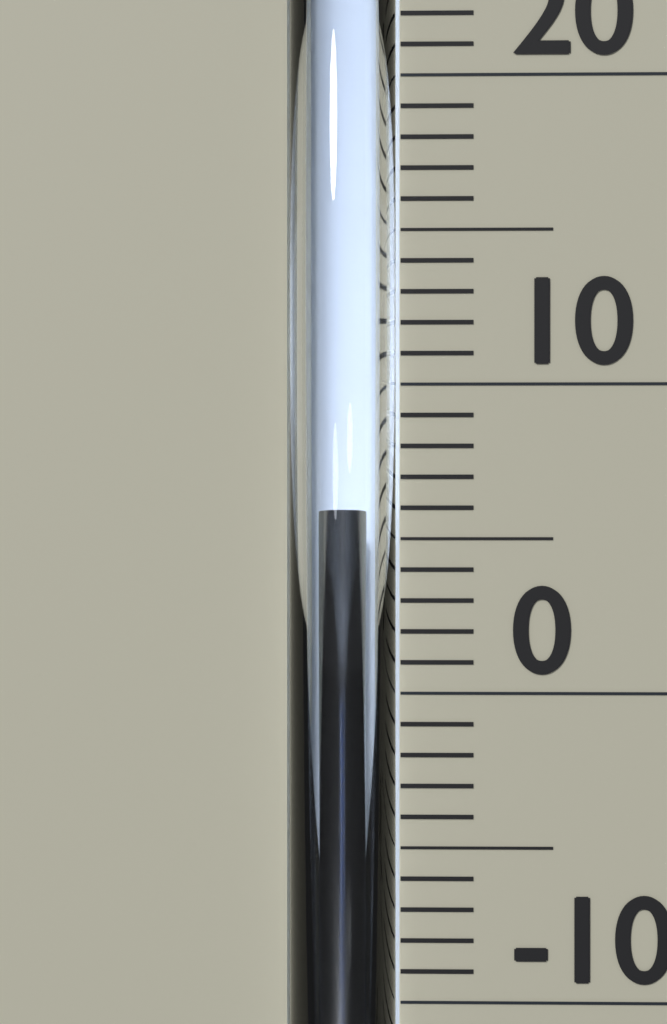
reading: 6 °C
